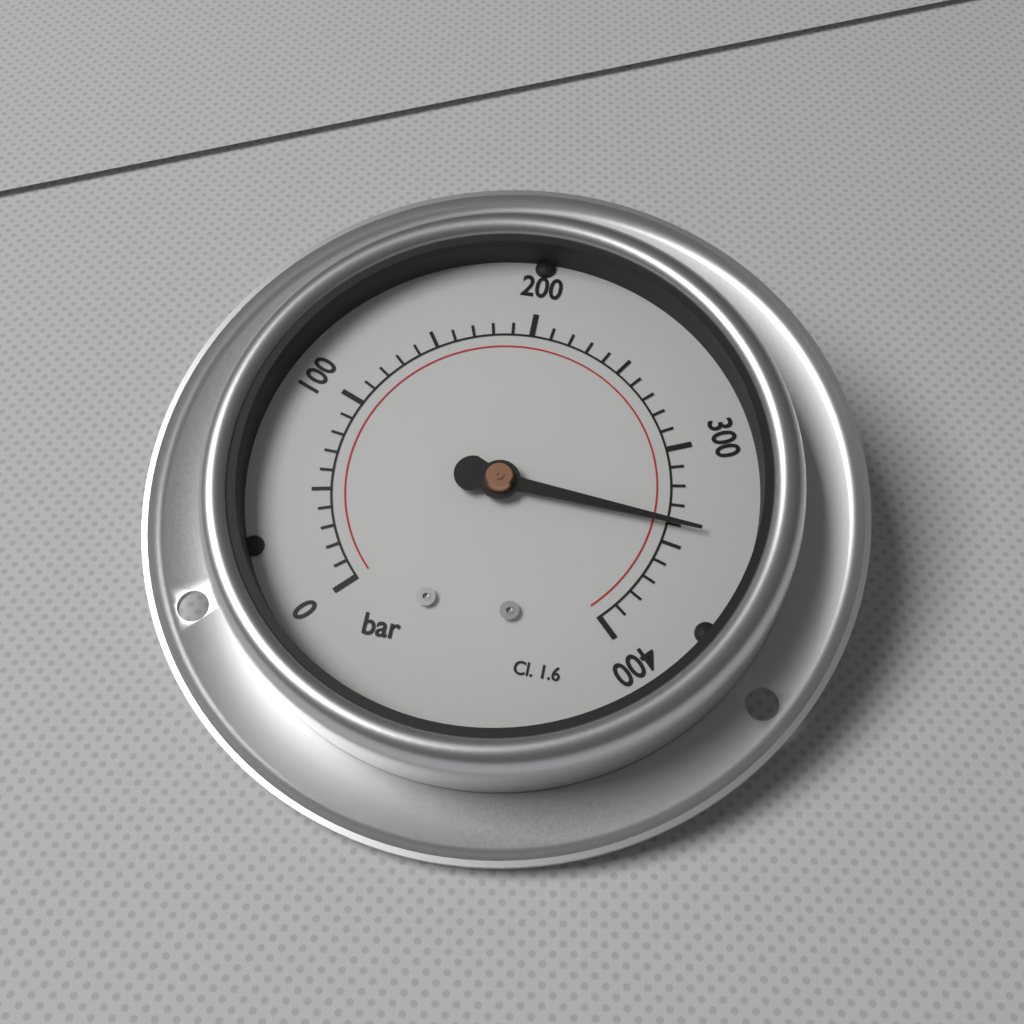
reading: 340 bar
